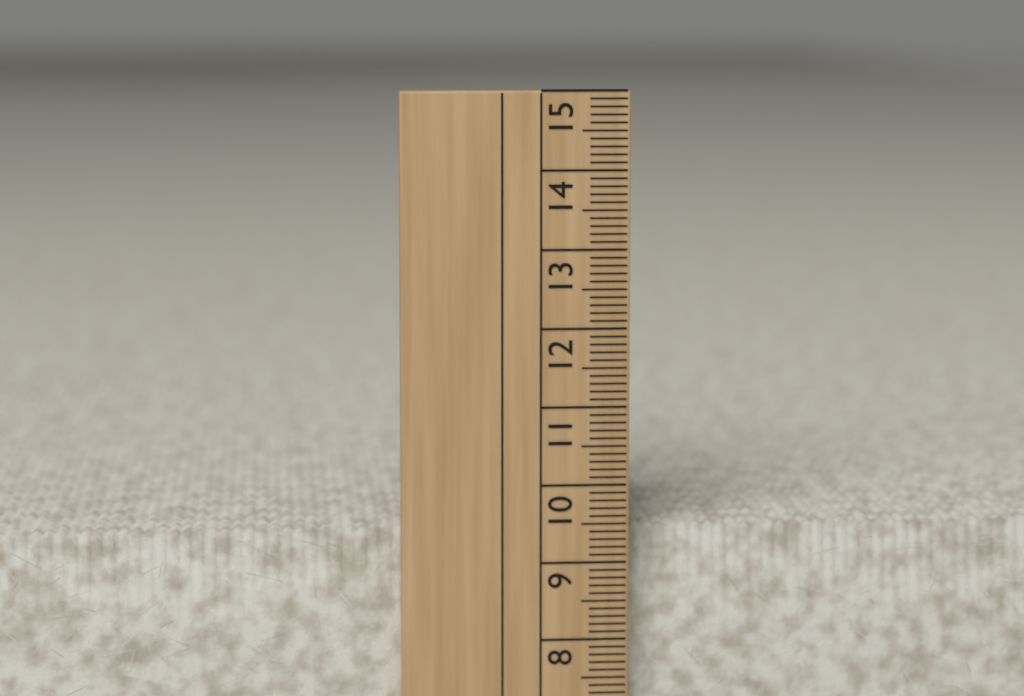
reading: 9.4 cm
